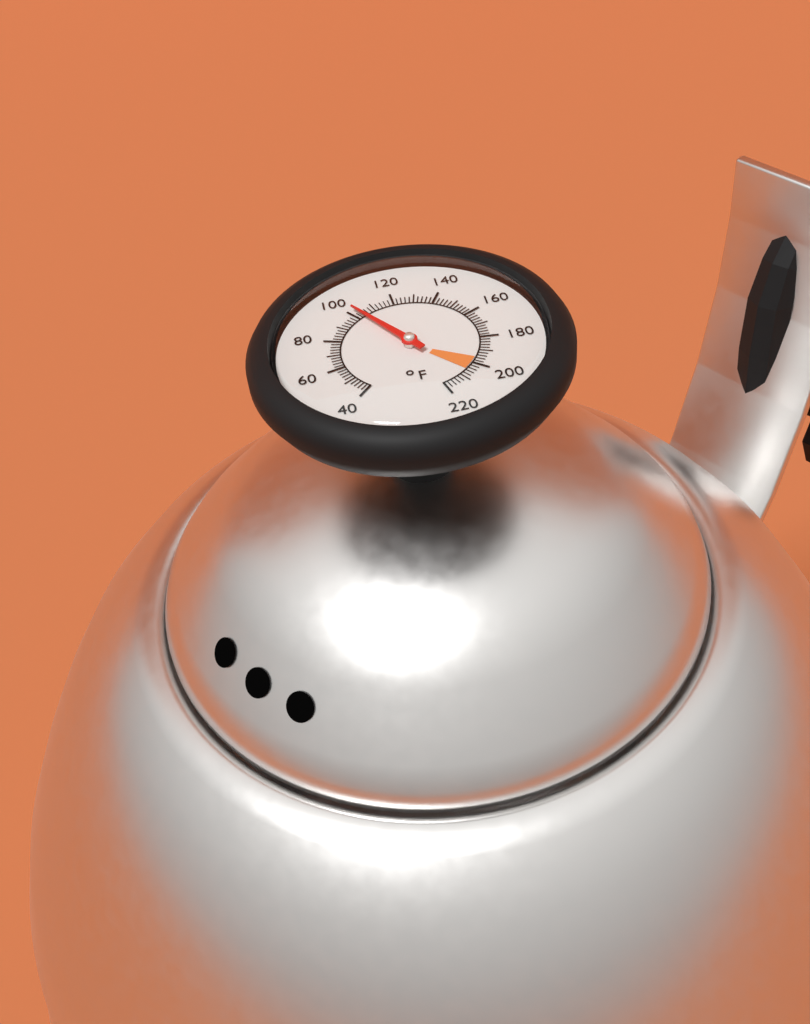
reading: 102 °F
